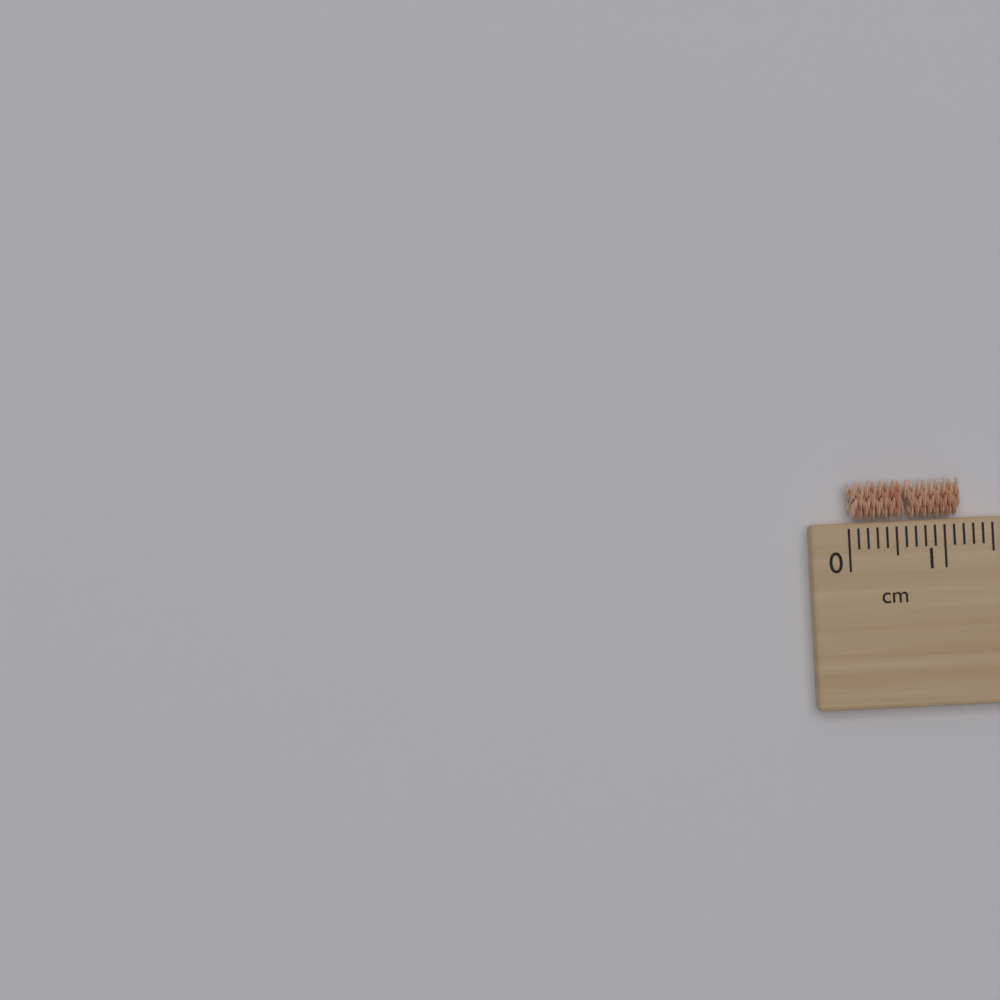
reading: 1.2 cm
